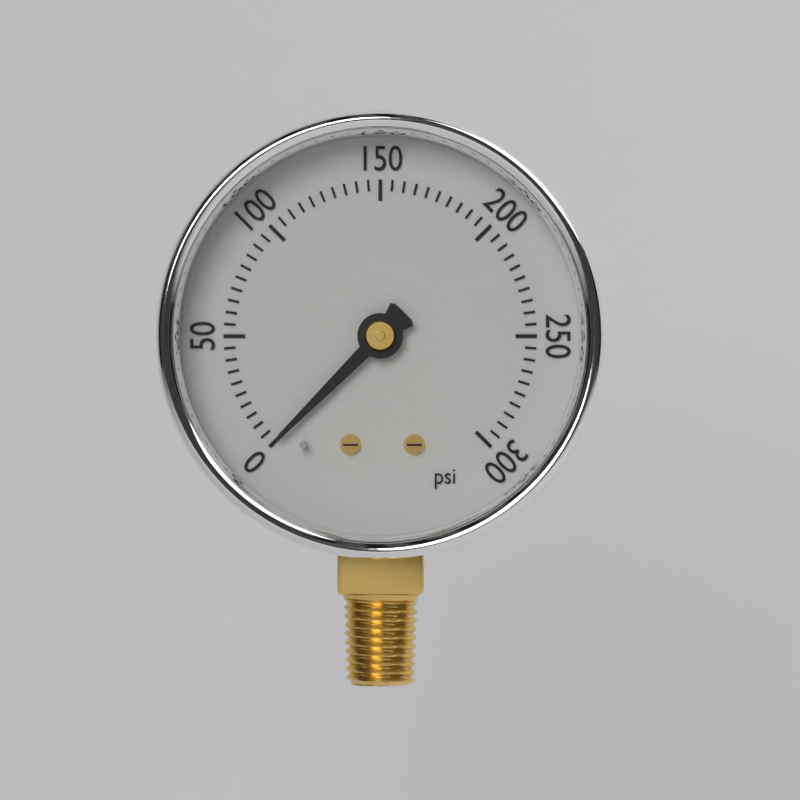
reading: 0 psi
